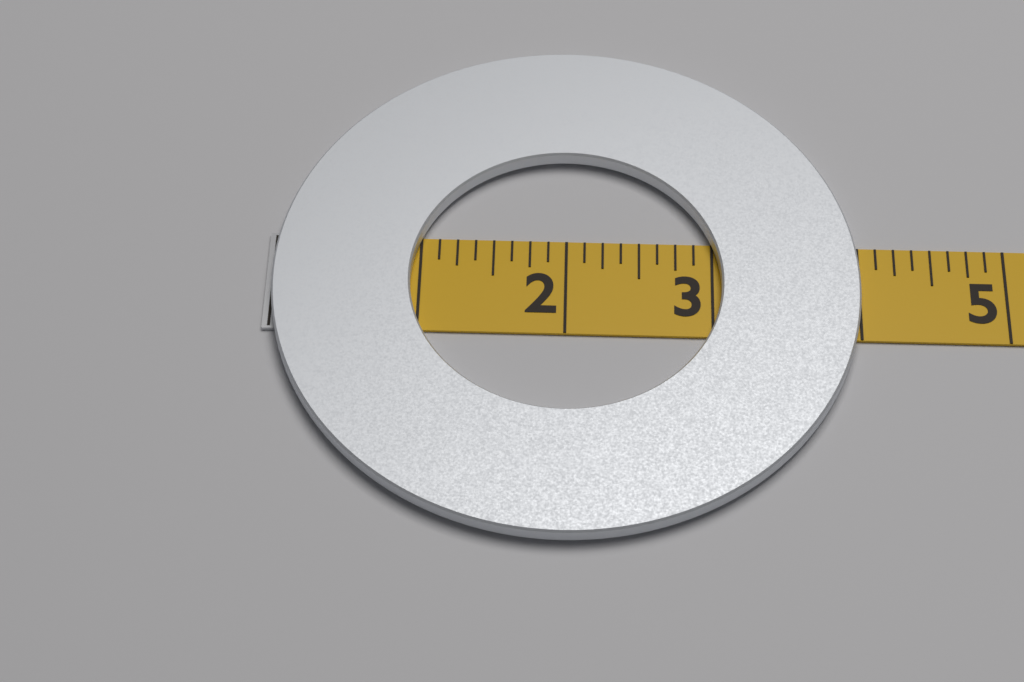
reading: 4.000 (no unit)
